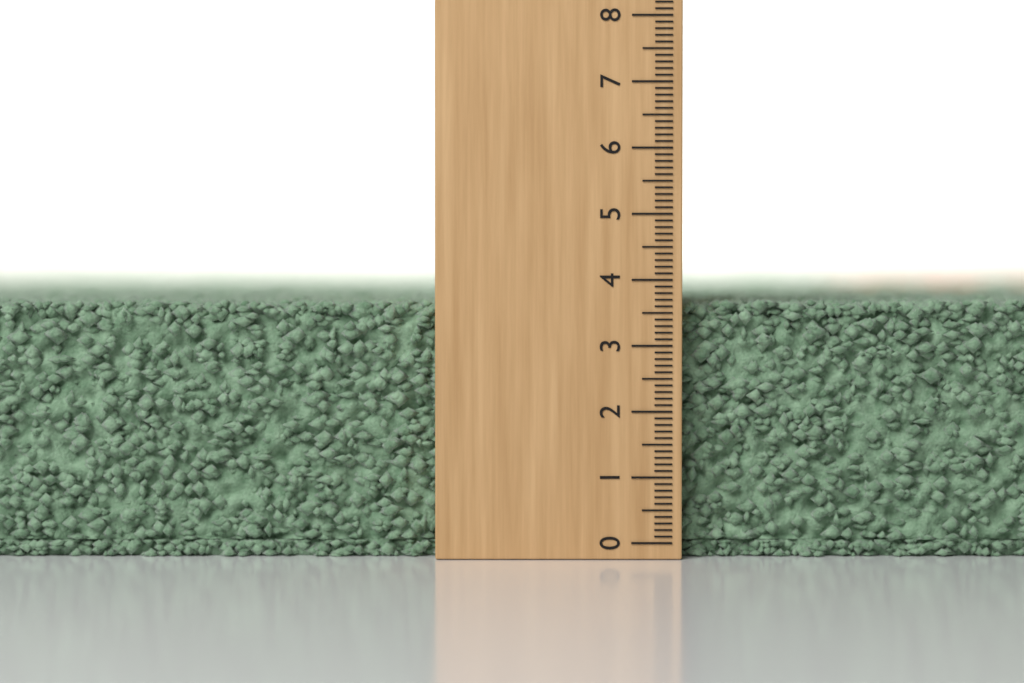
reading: 3.7 (no unit)
